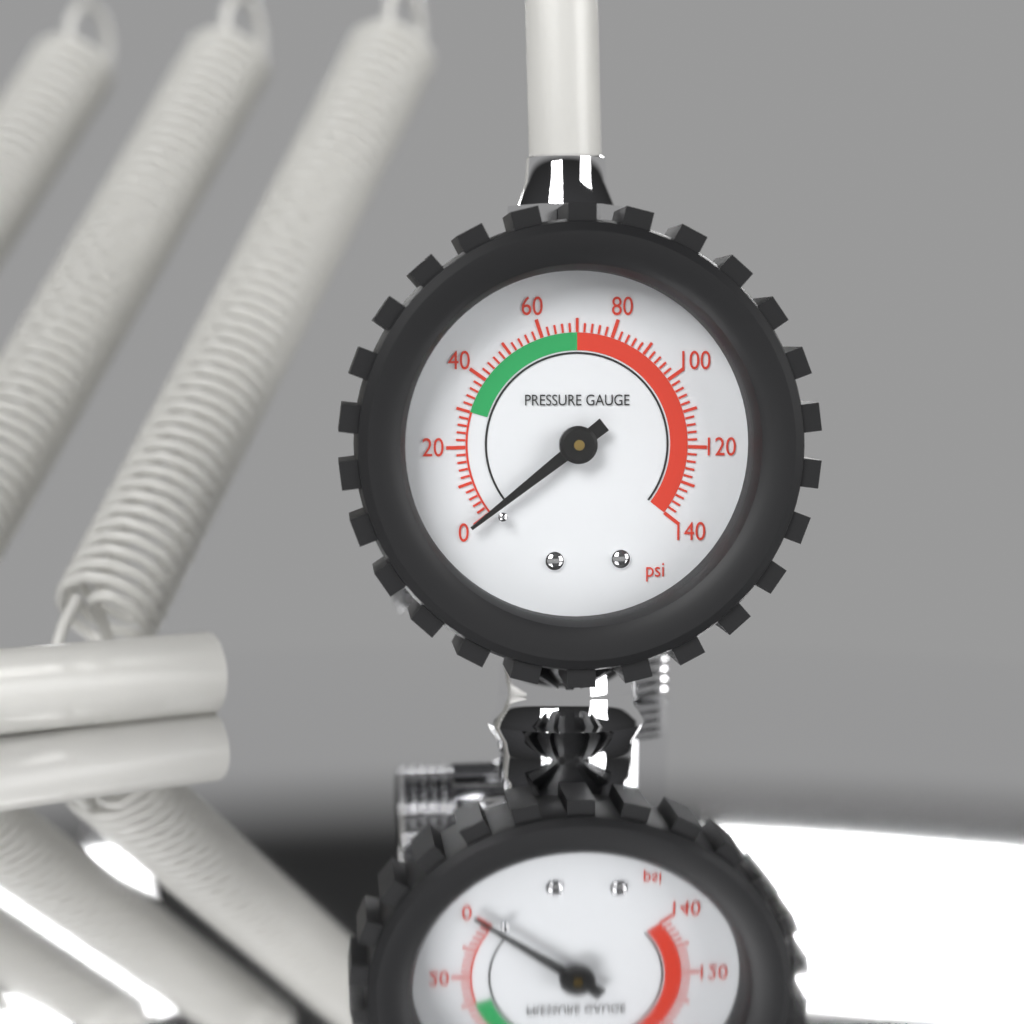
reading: 0 psi
